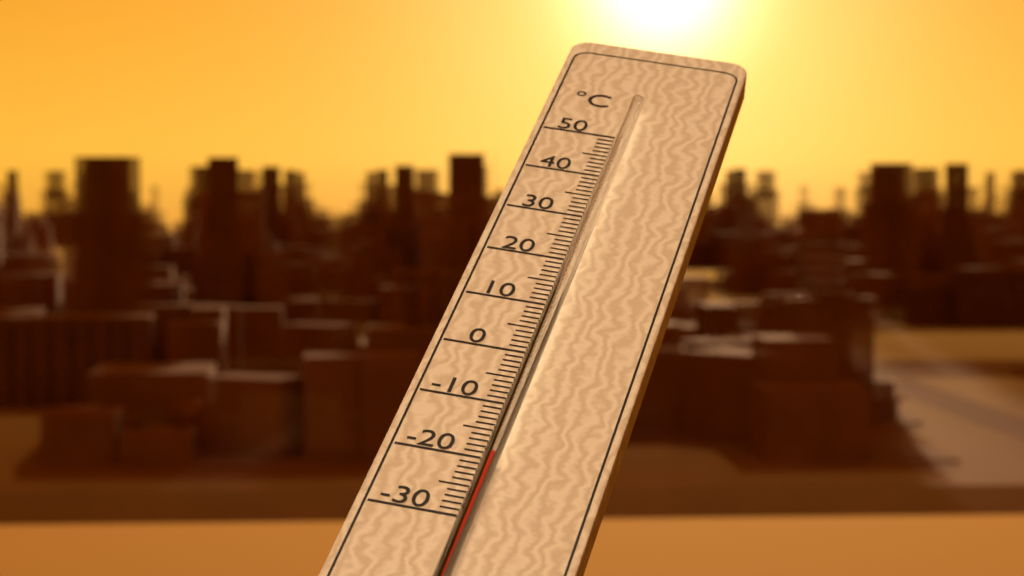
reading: -21 °C
